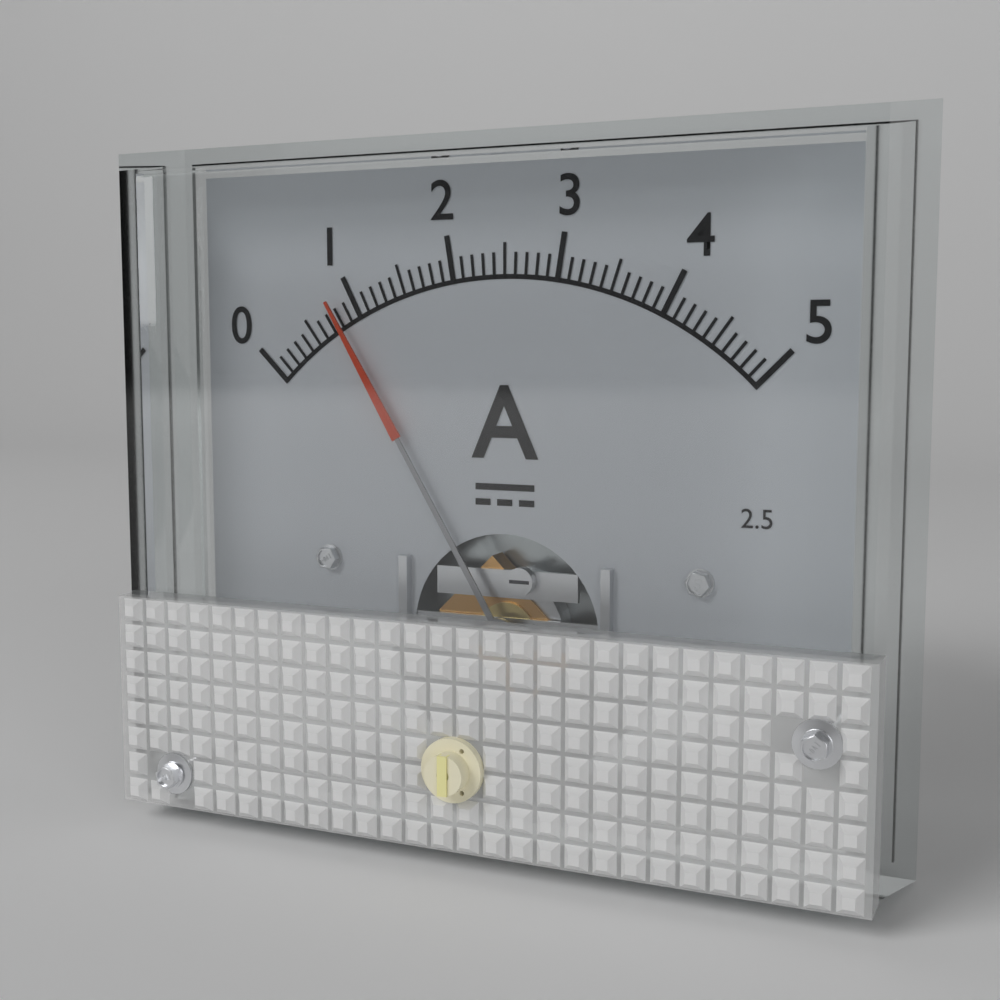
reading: 0.8 A
